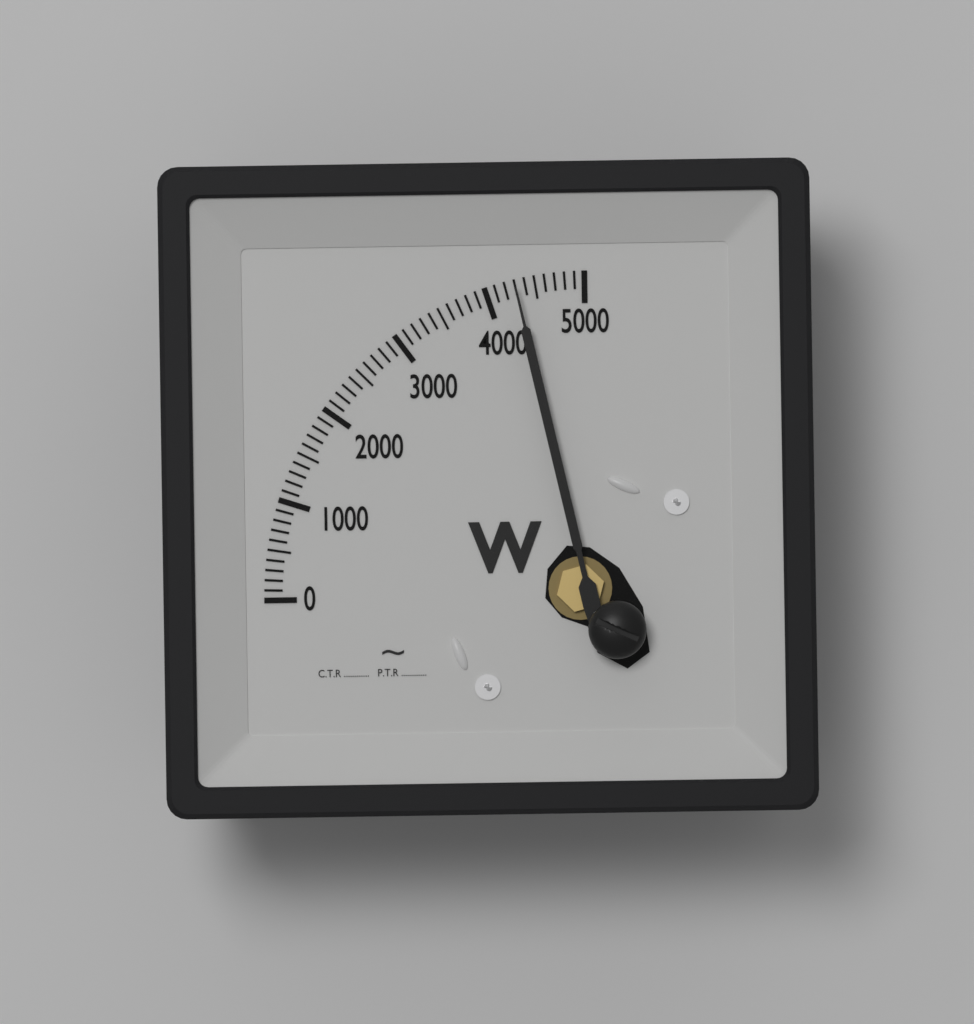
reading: 4300 W
